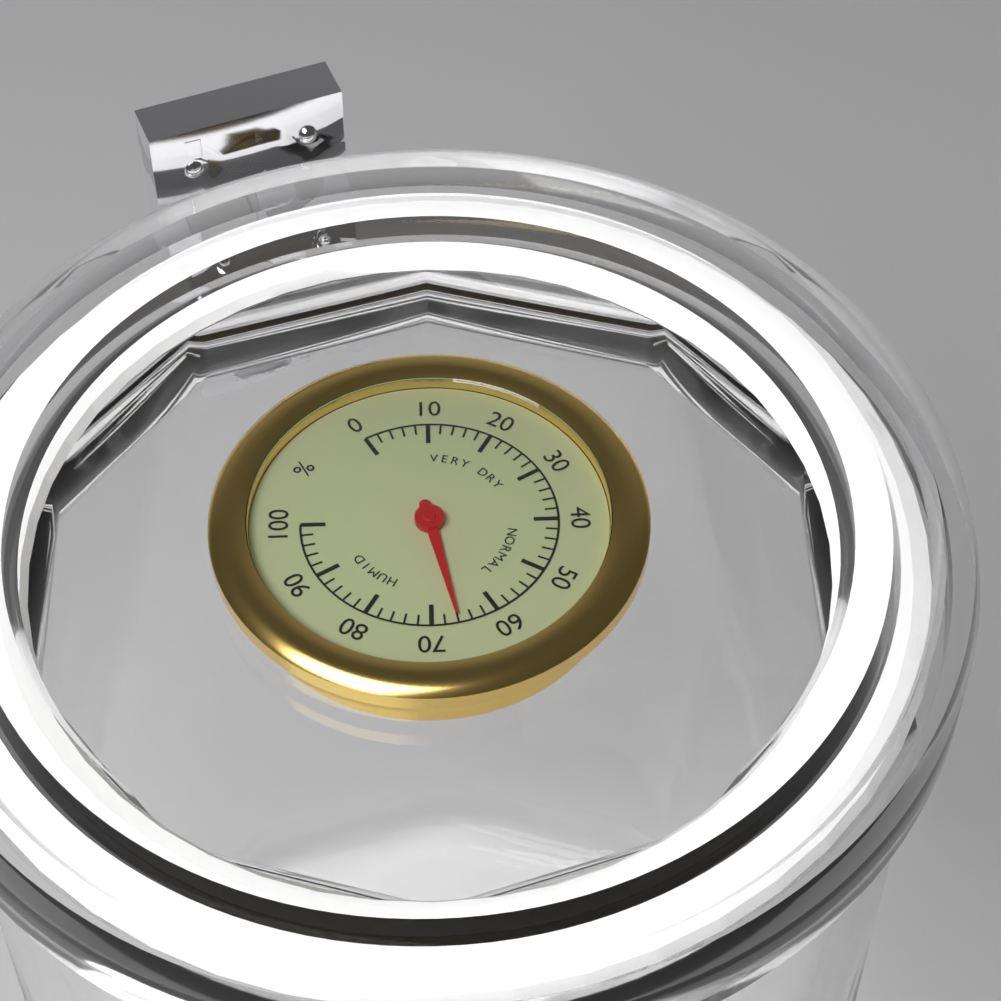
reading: 66 %
